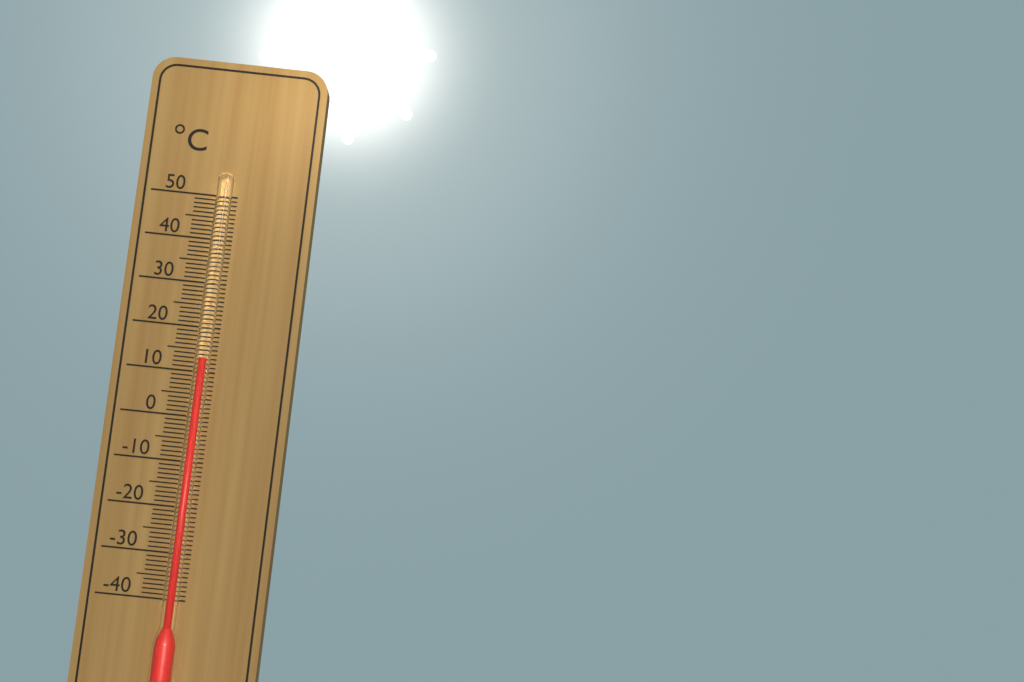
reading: 13 °C
